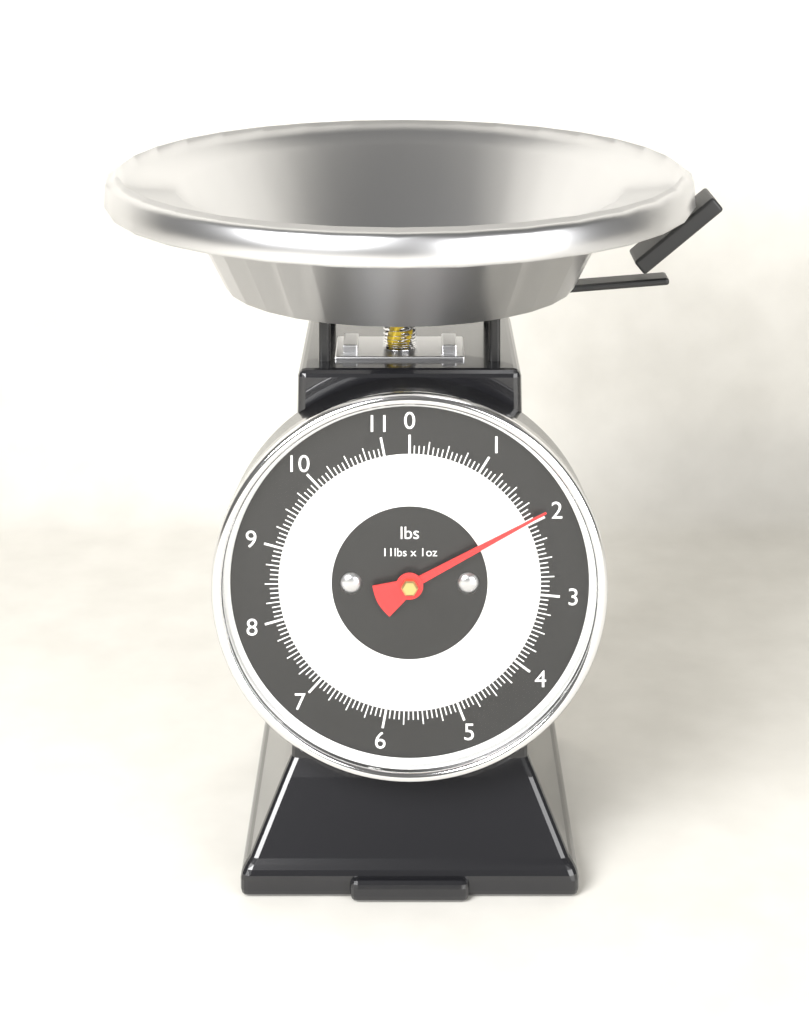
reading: 1.9375 lbs
